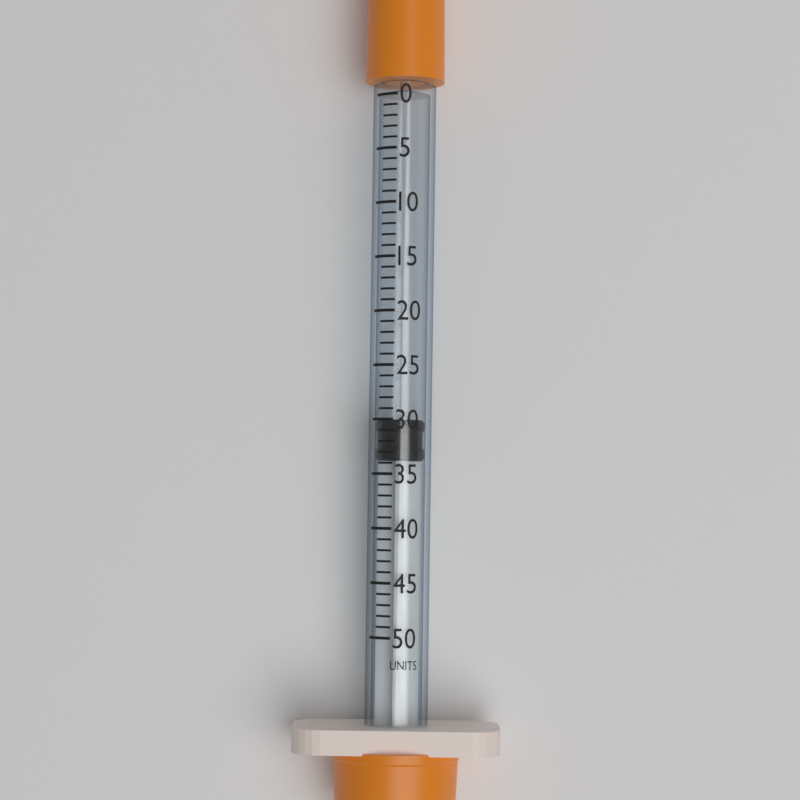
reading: 30 units
